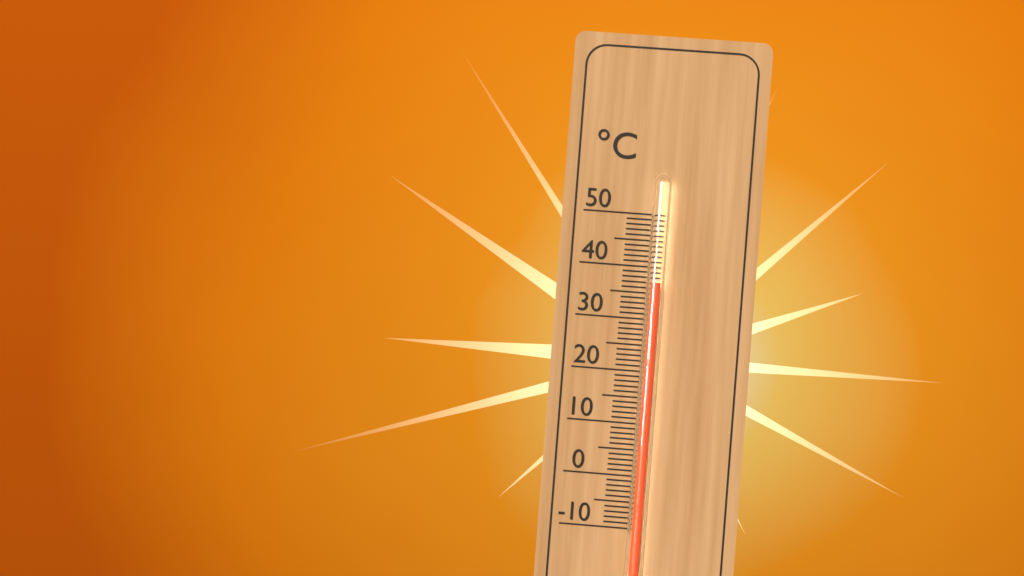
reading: 37 °C
